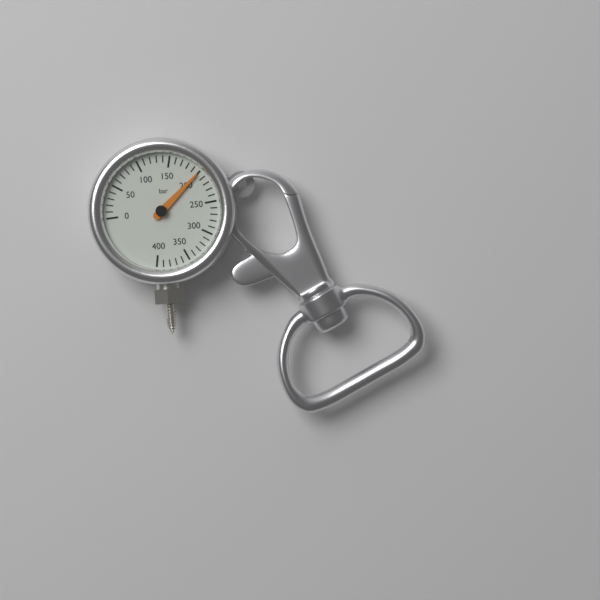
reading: 200 bar
